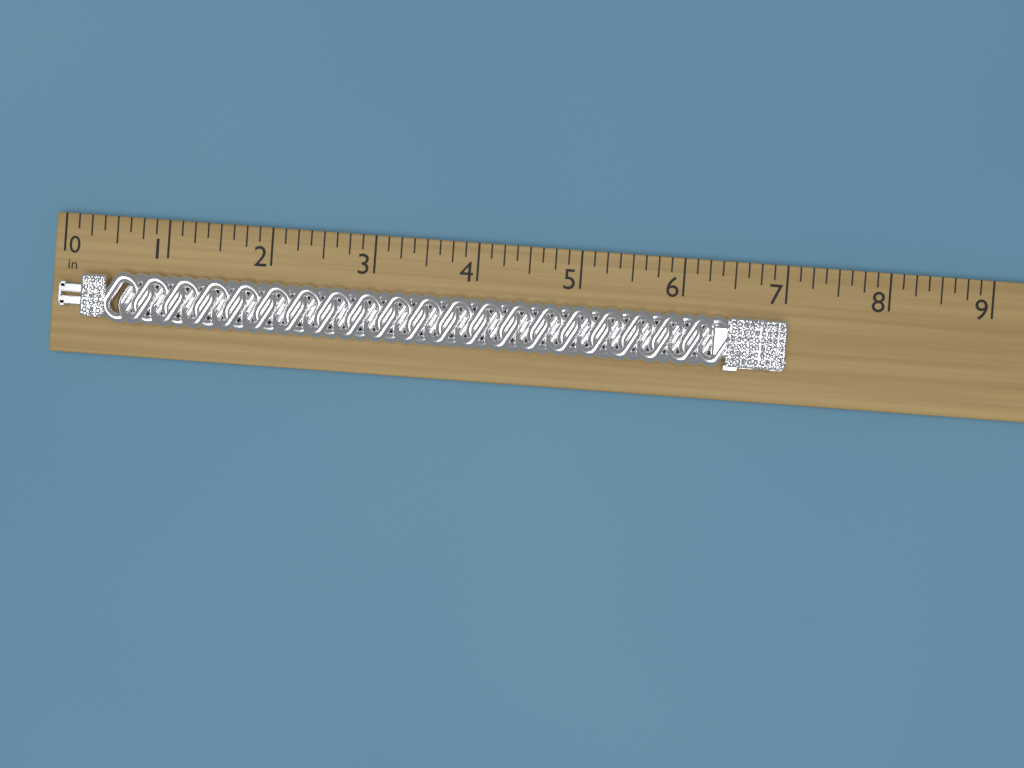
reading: 7.000 in
